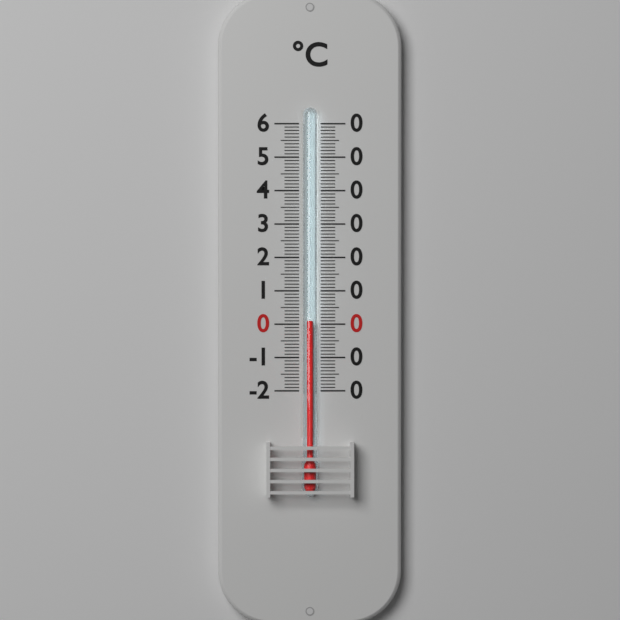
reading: 1 °C
